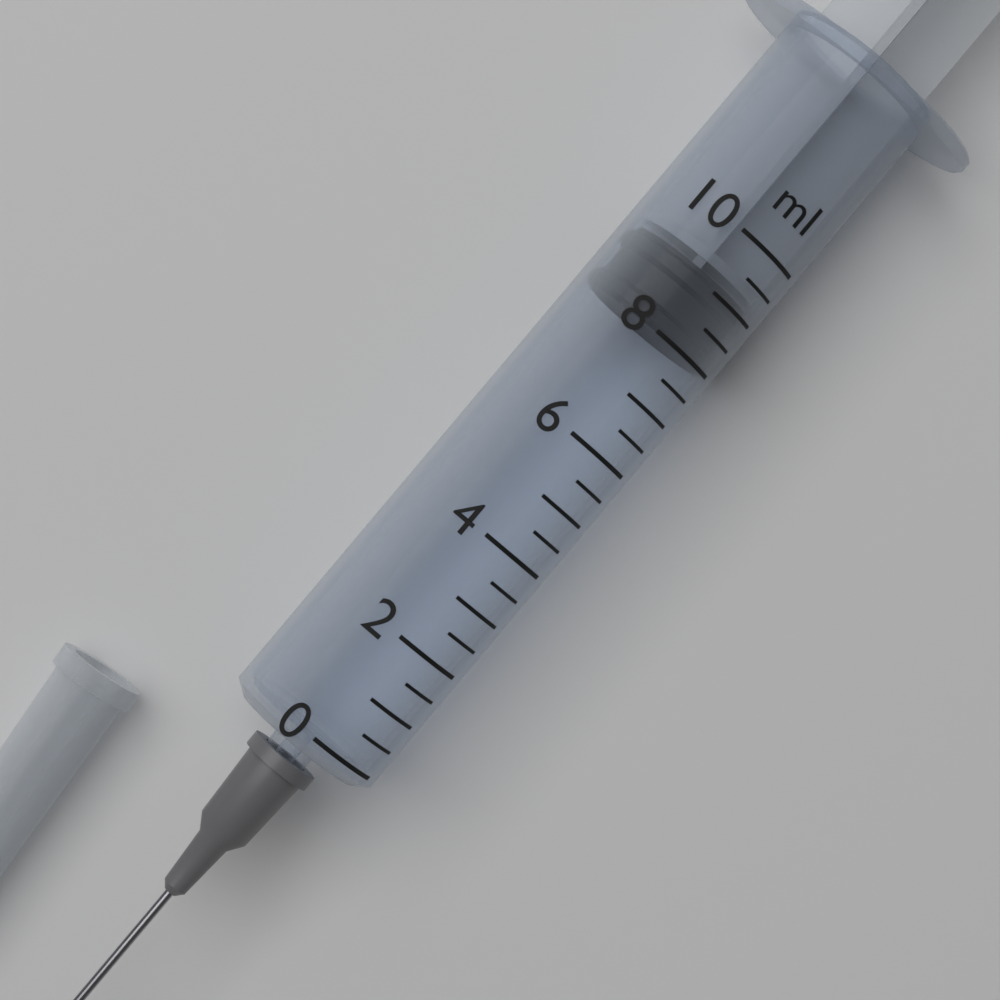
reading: 8.0 ml
